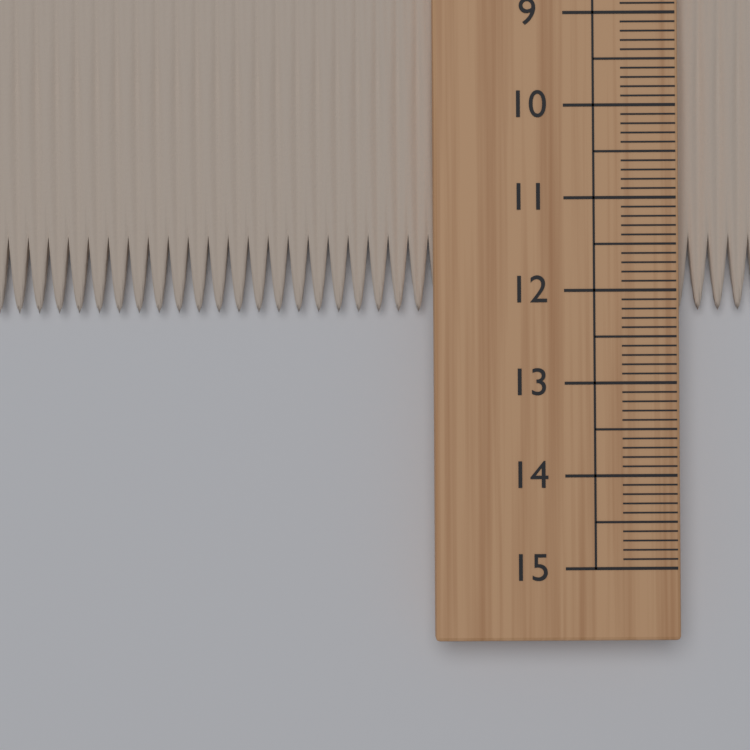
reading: 12.2 cm
